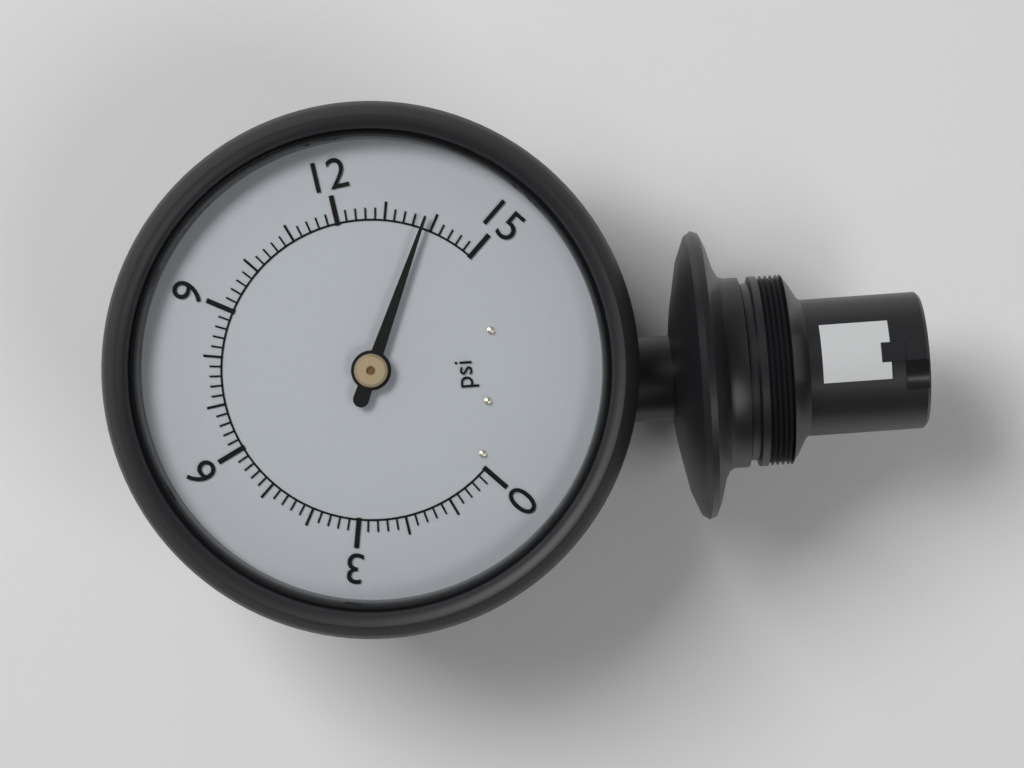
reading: 13.8 psi
